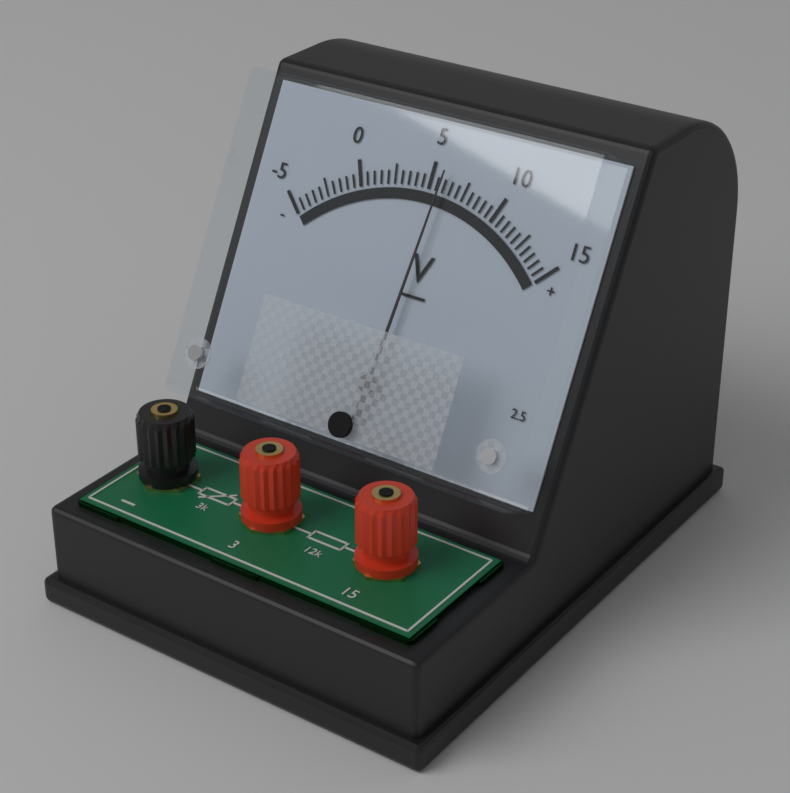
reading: 6.0 V
